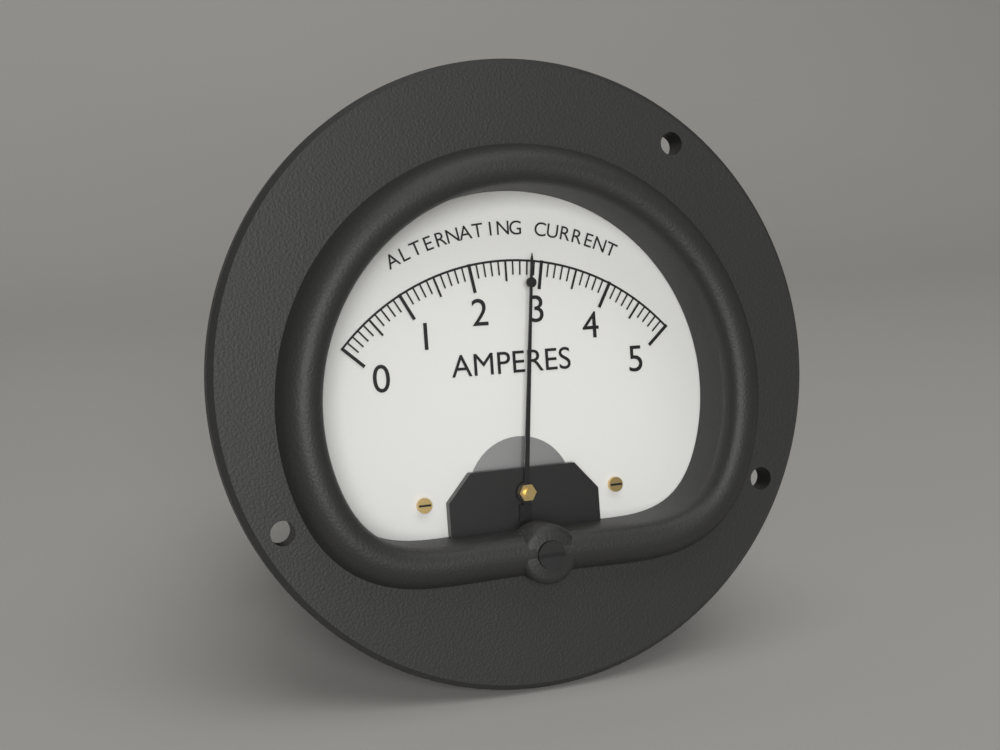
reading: 2.8 A
